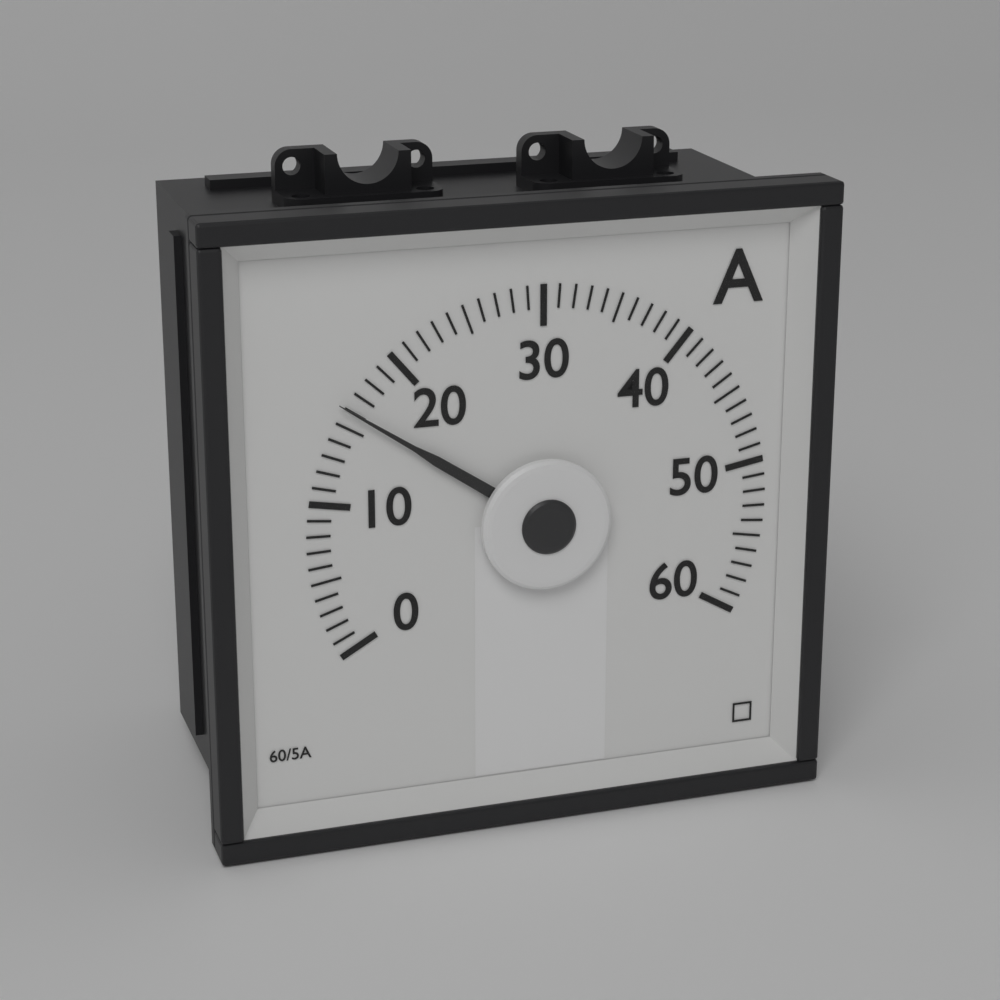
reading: 16 A
